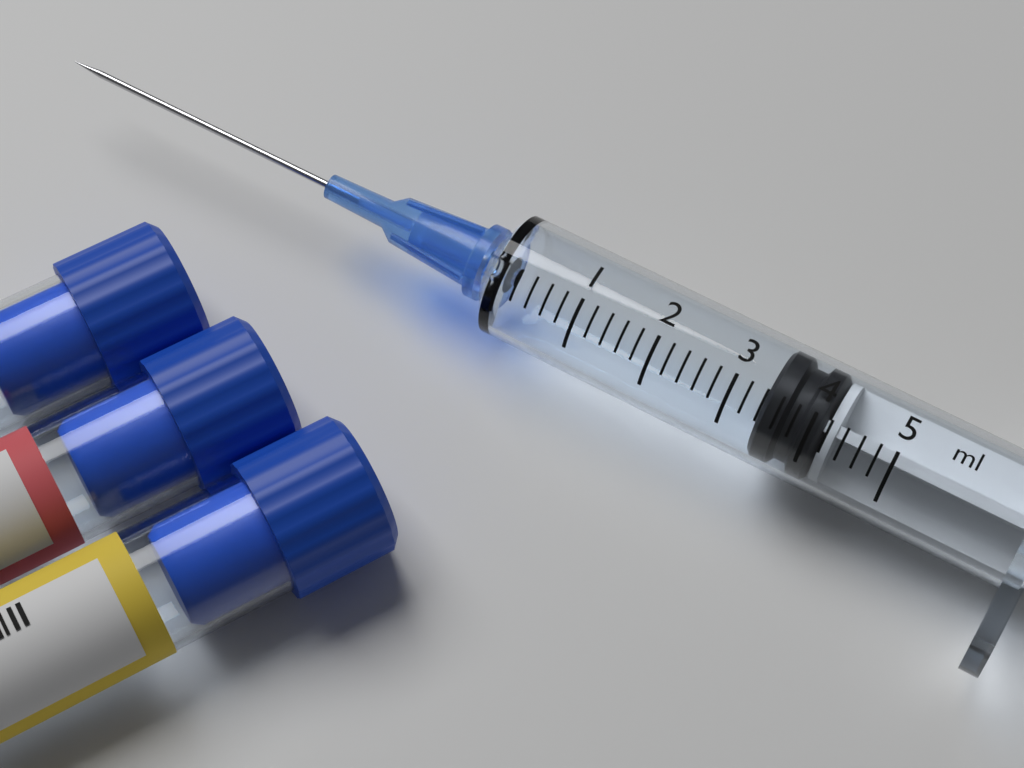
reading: 3.4 ml
